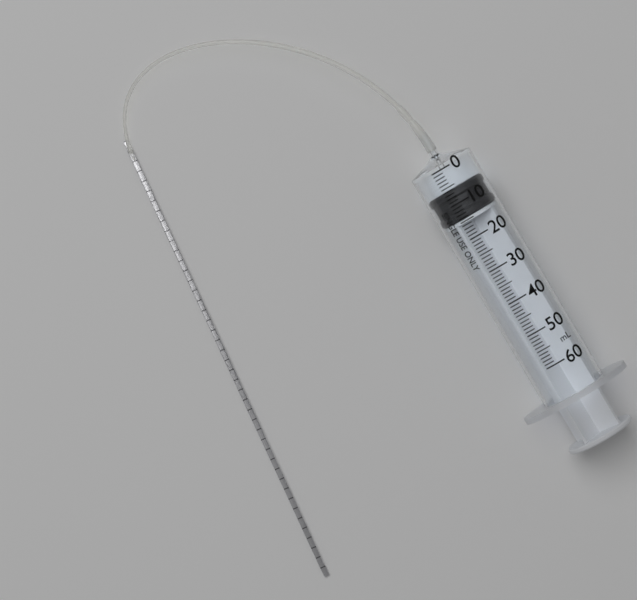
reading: 6 ml
